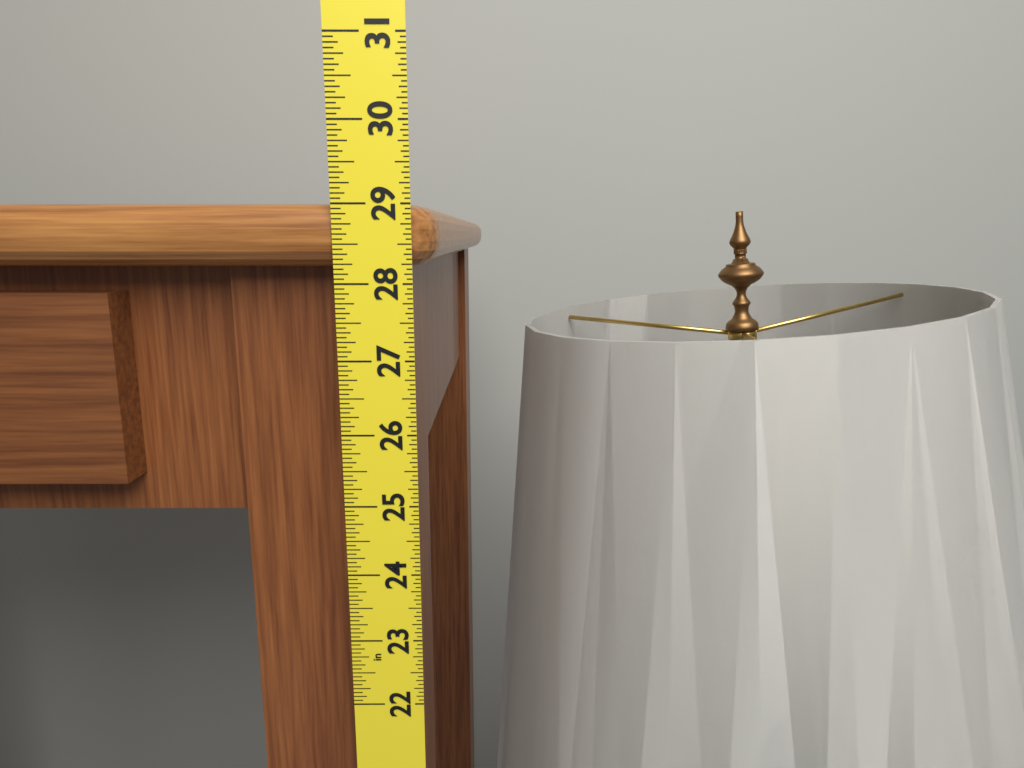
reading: 29.0000 in
